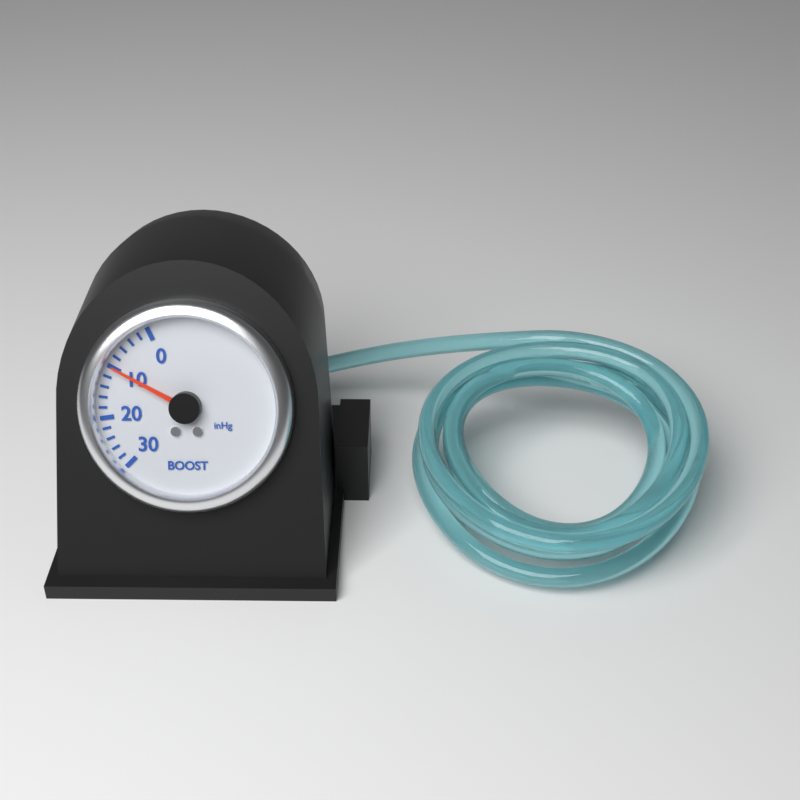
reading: 10 inHg
